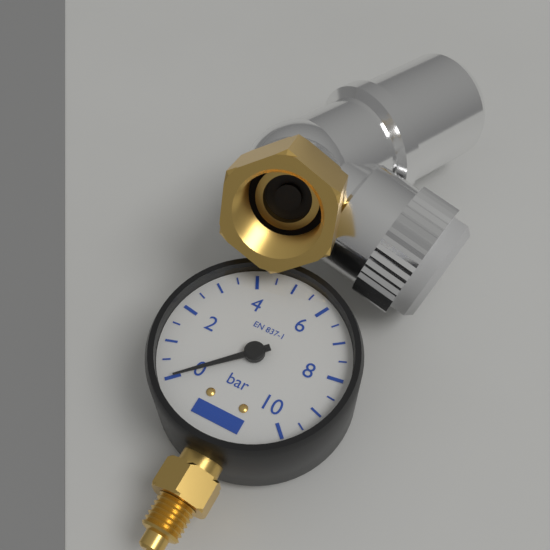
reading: 0.0 bar
